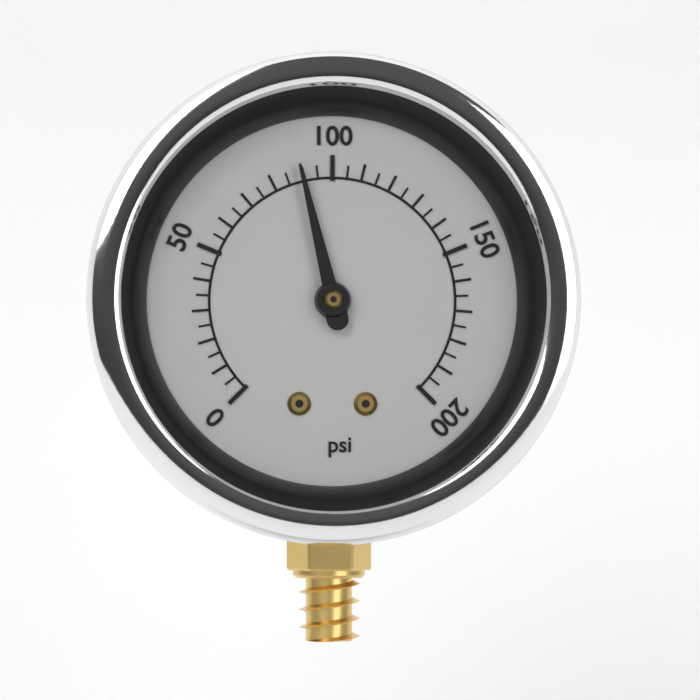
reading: 90 psi
